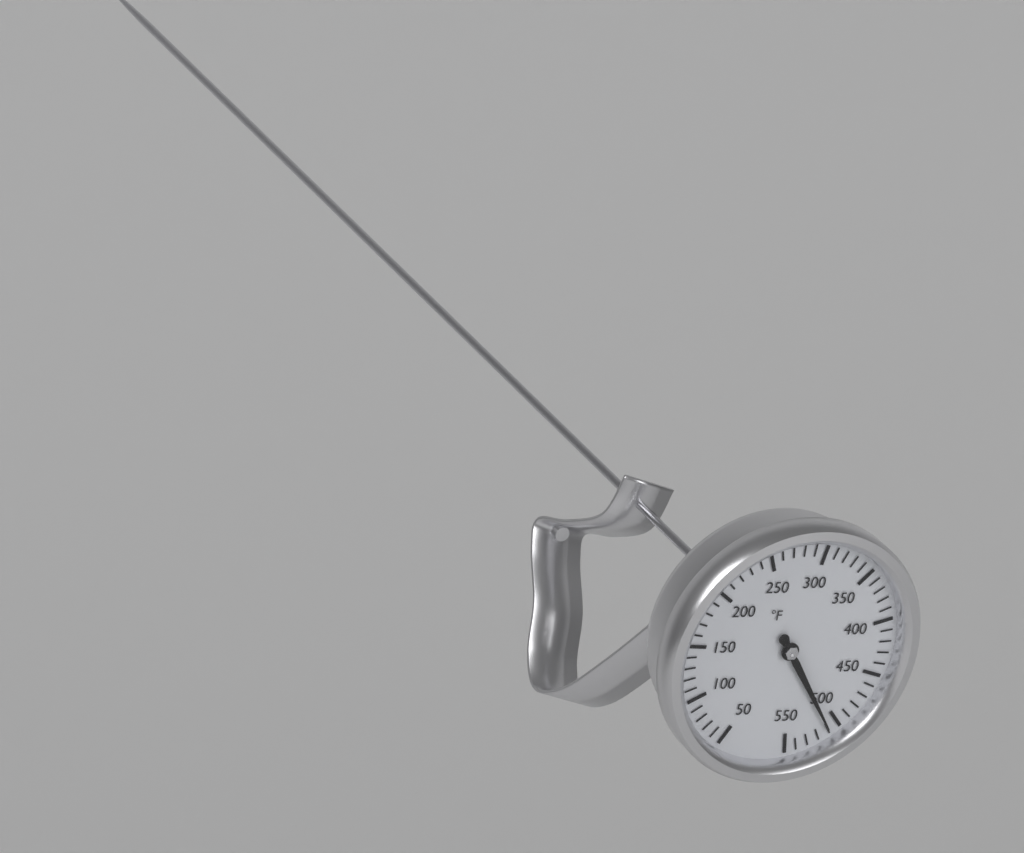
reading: 510 °F
